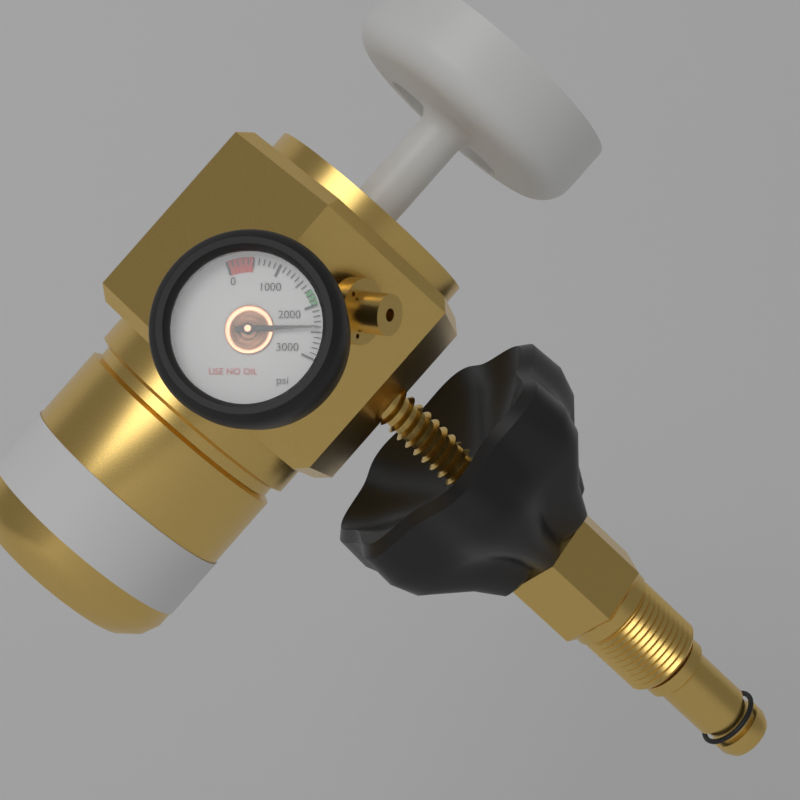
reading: 2400 psi
